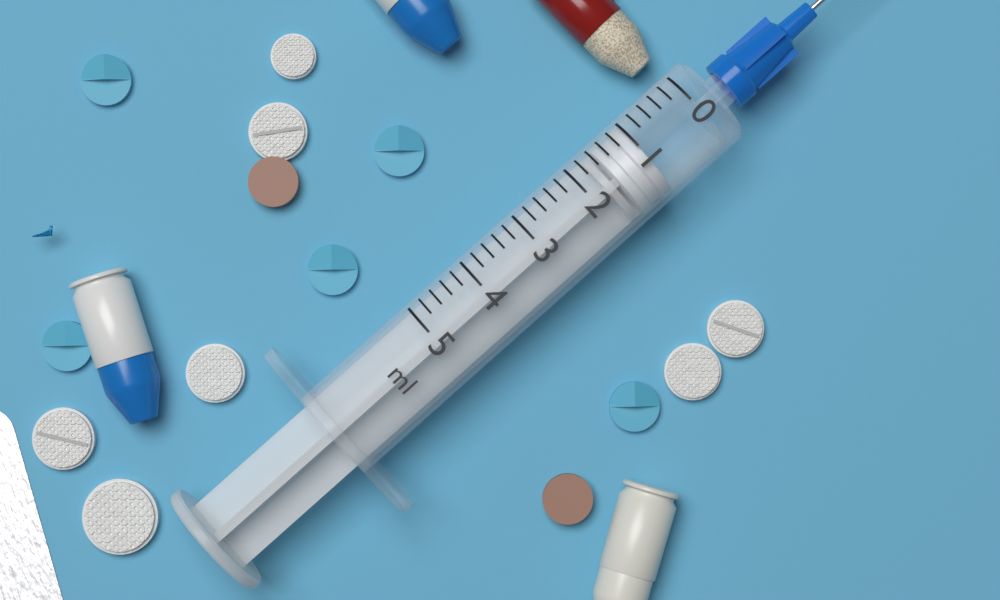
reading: 1.0 ml
